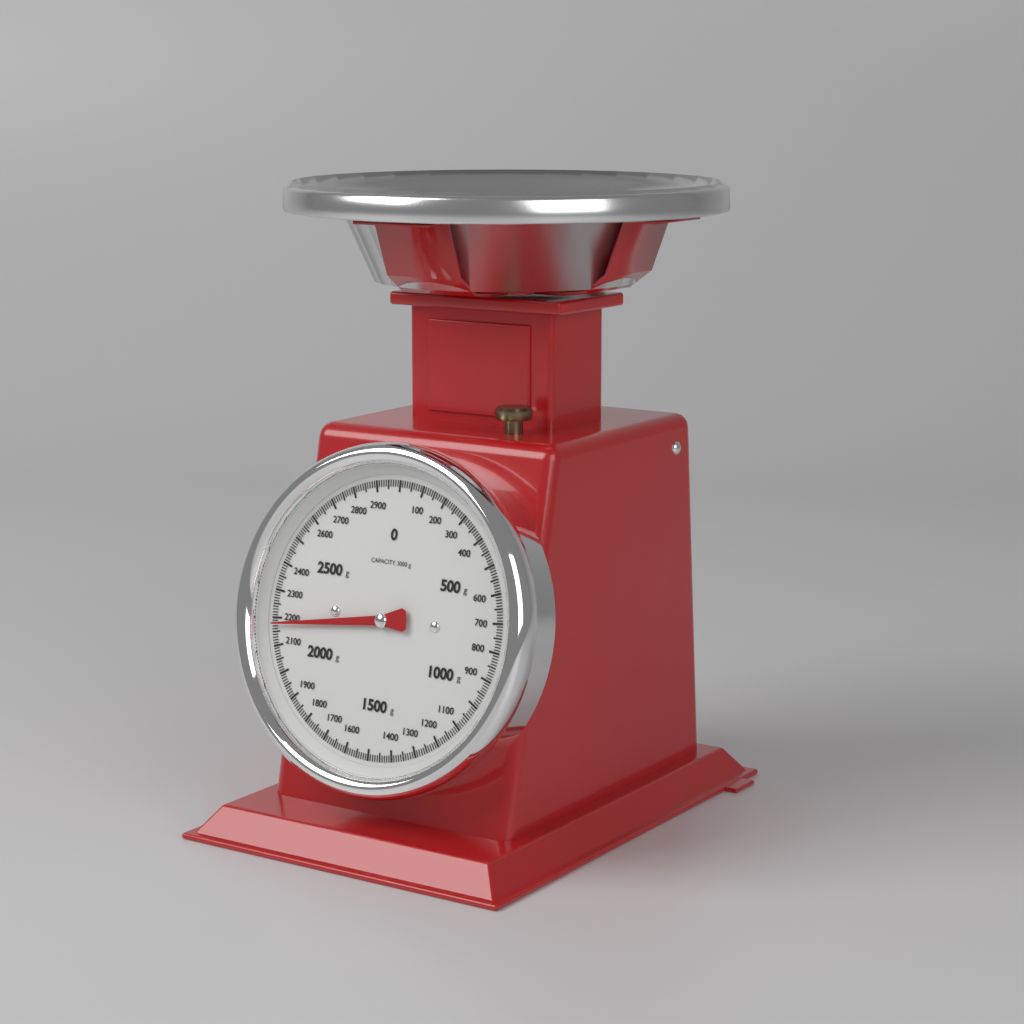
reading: 2180 g
